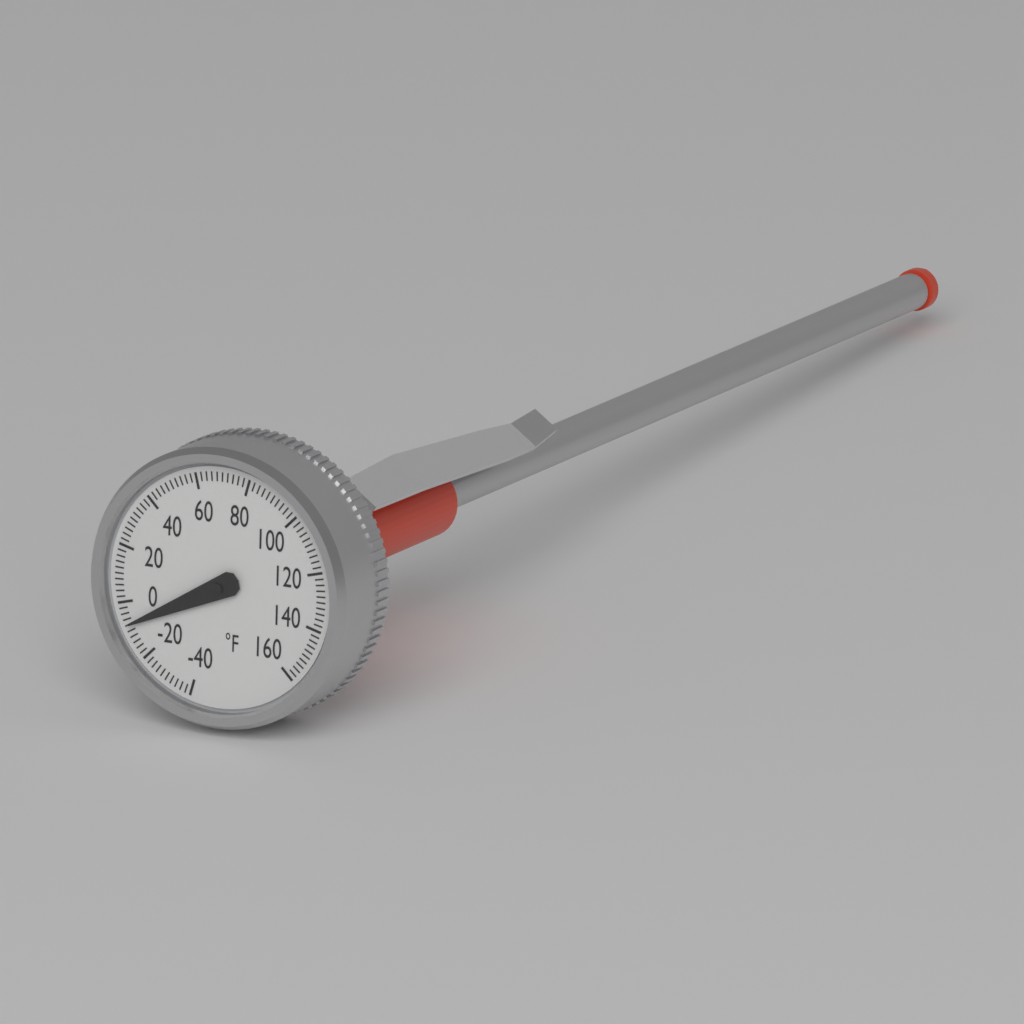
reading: -8 °F
